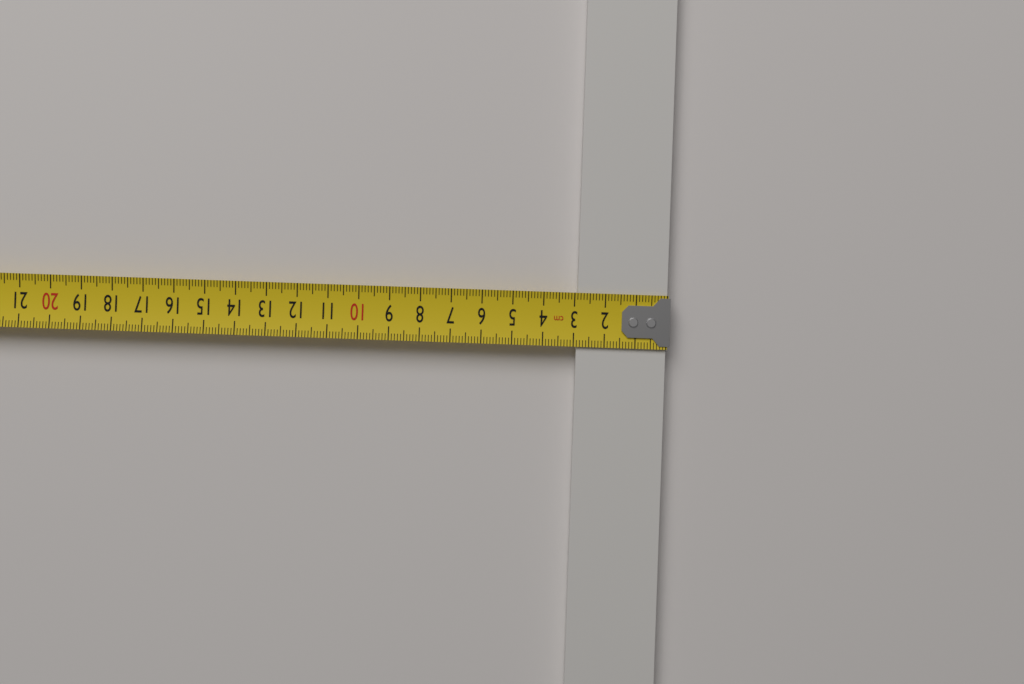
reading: 2.9 cm
